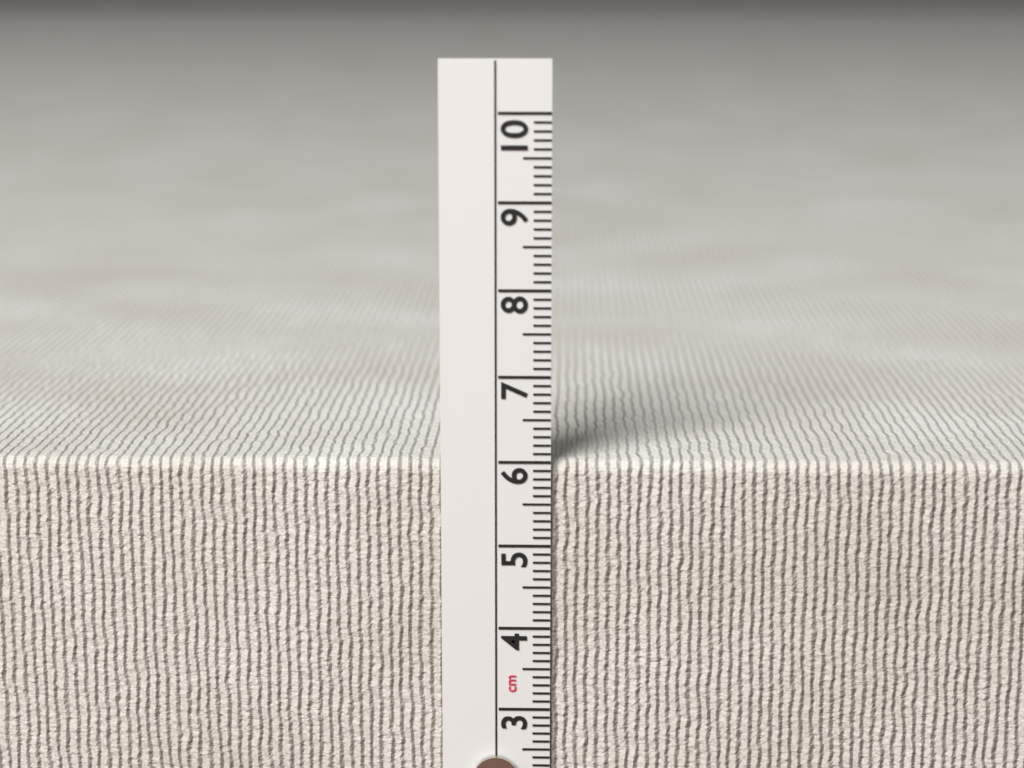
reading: 6.0 cm
